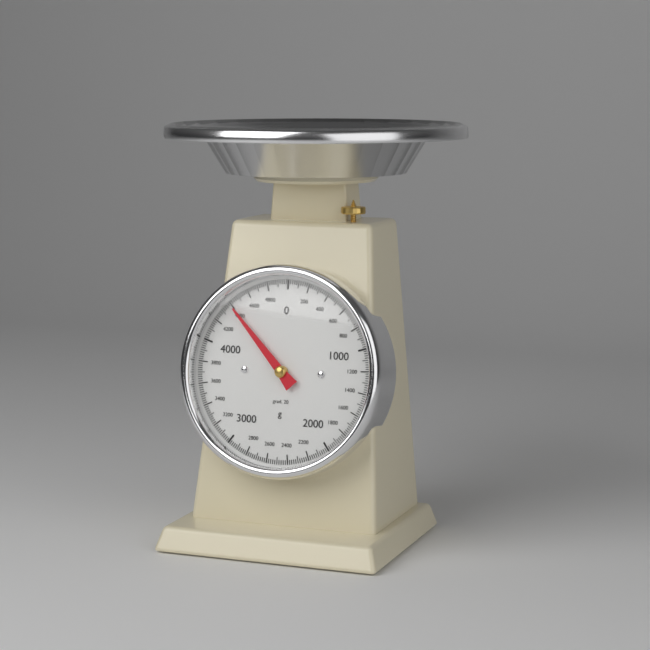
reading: 4400 g
